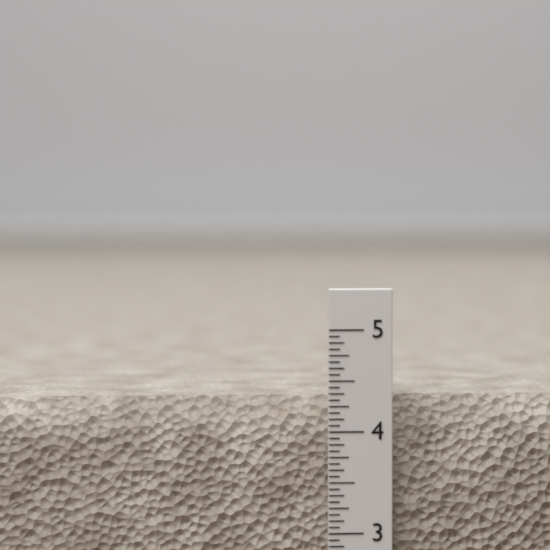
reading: 4.3125 in
